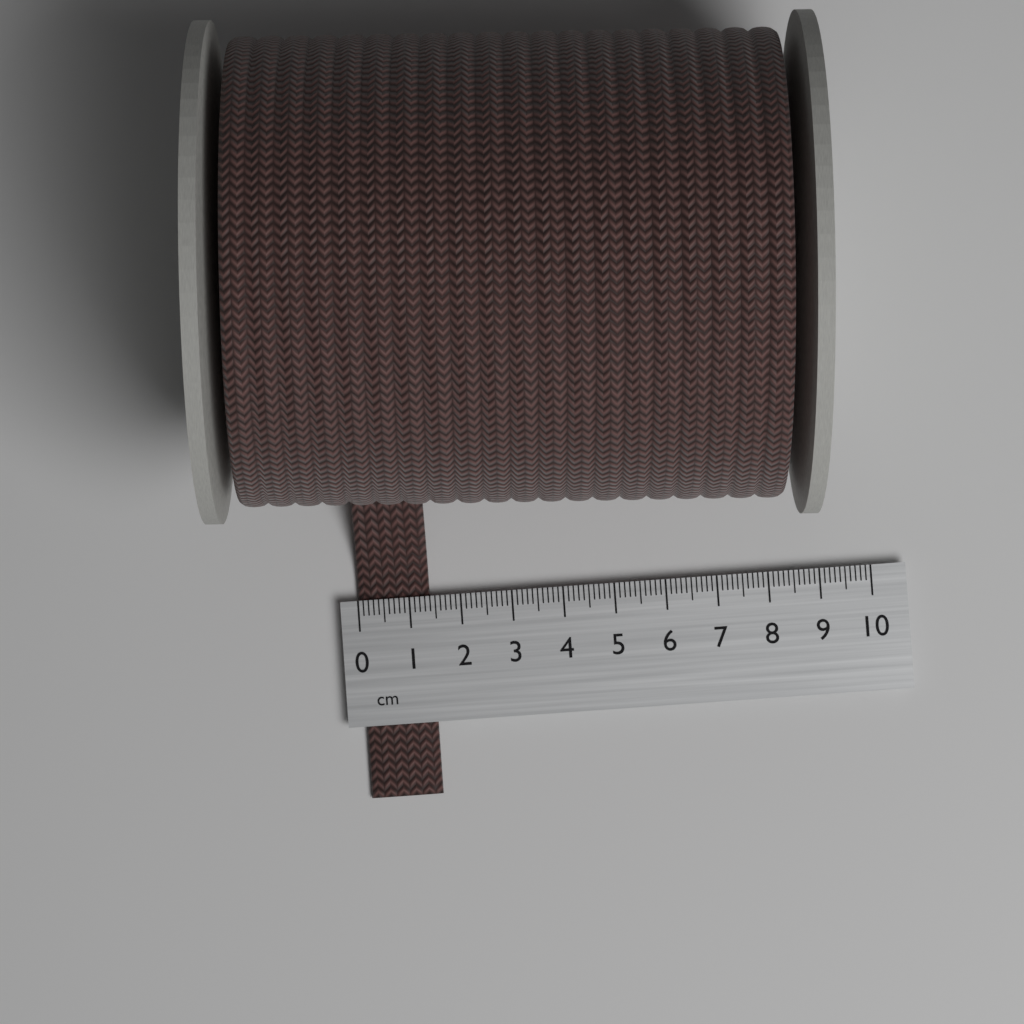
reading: 1.4 cm
